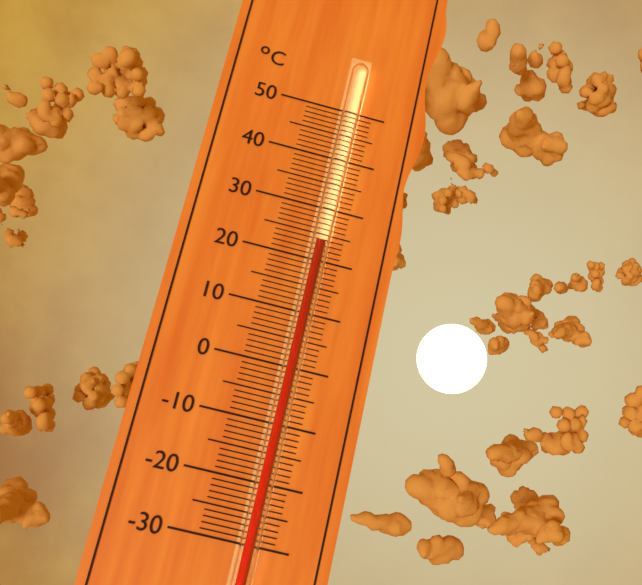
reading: 23 °C
